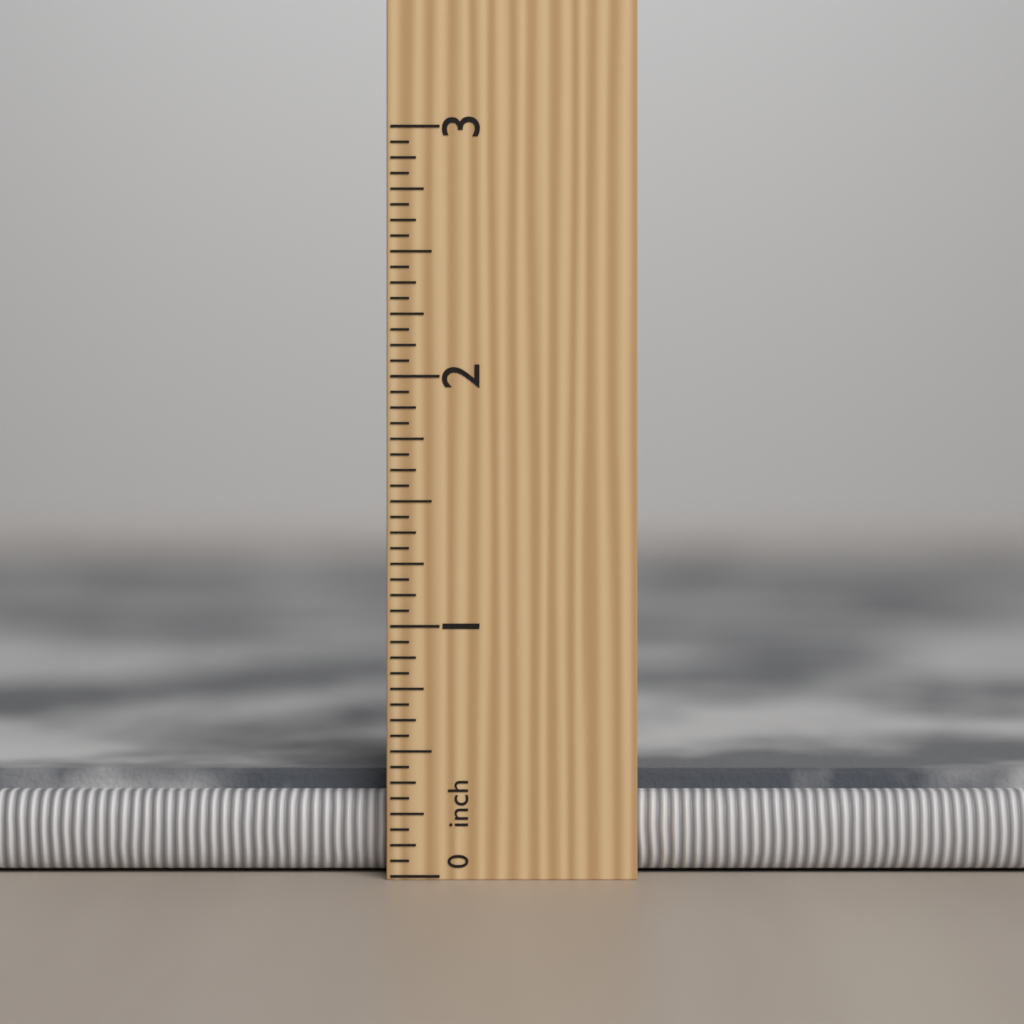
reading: 0.4000 in
